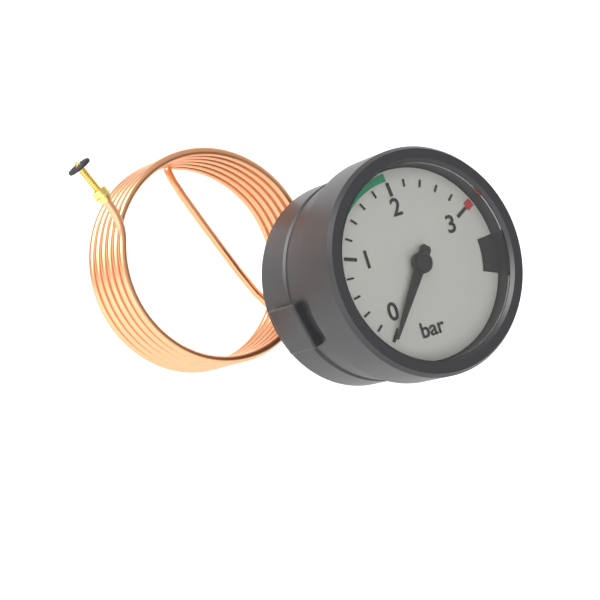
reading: 0.0 bar
